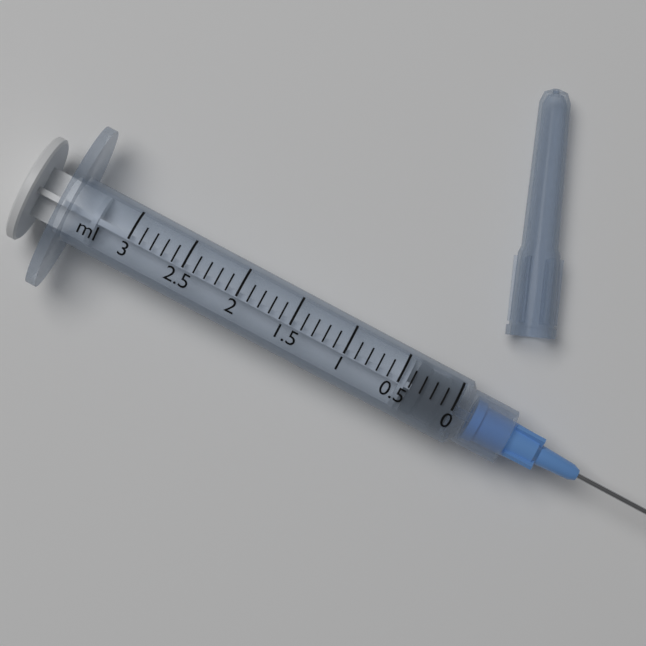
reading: 0.0 ml
